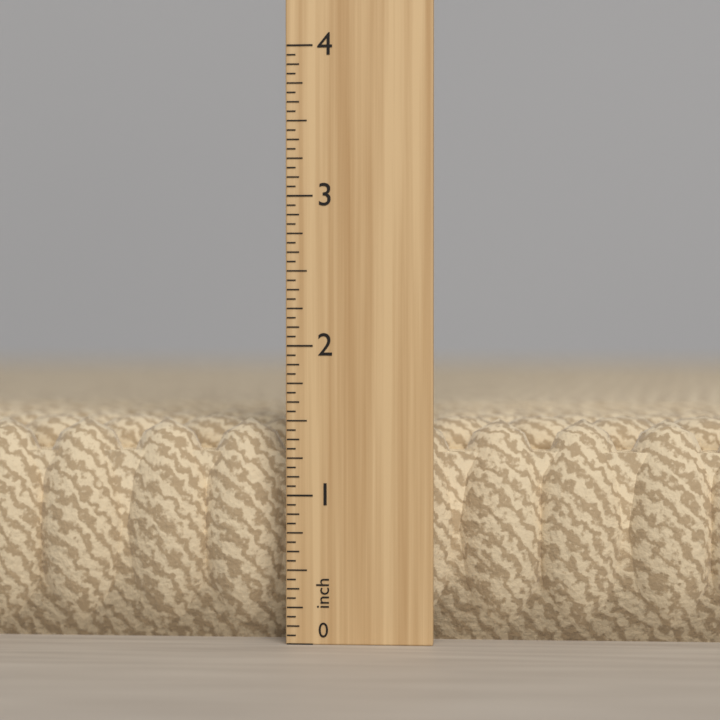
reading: 1.5000 in
